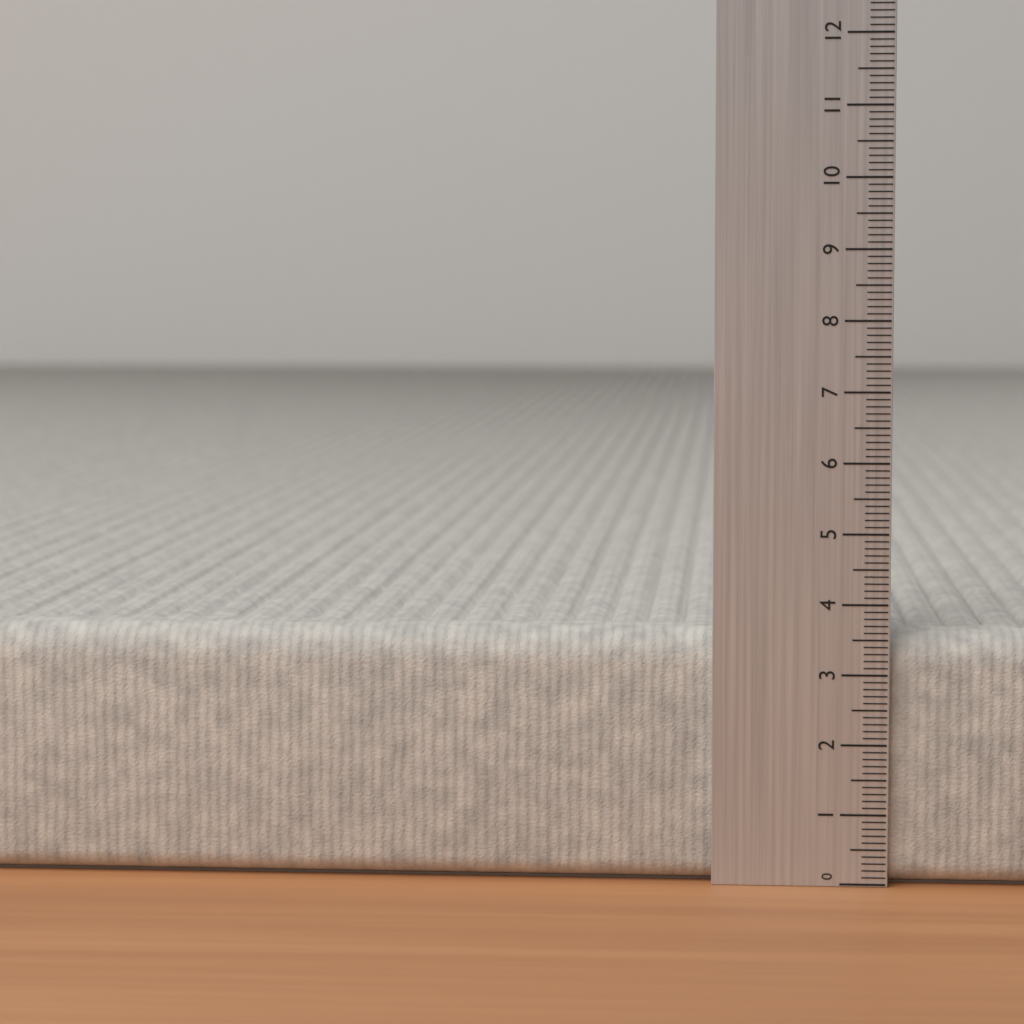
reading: 3.6 (no unit)
